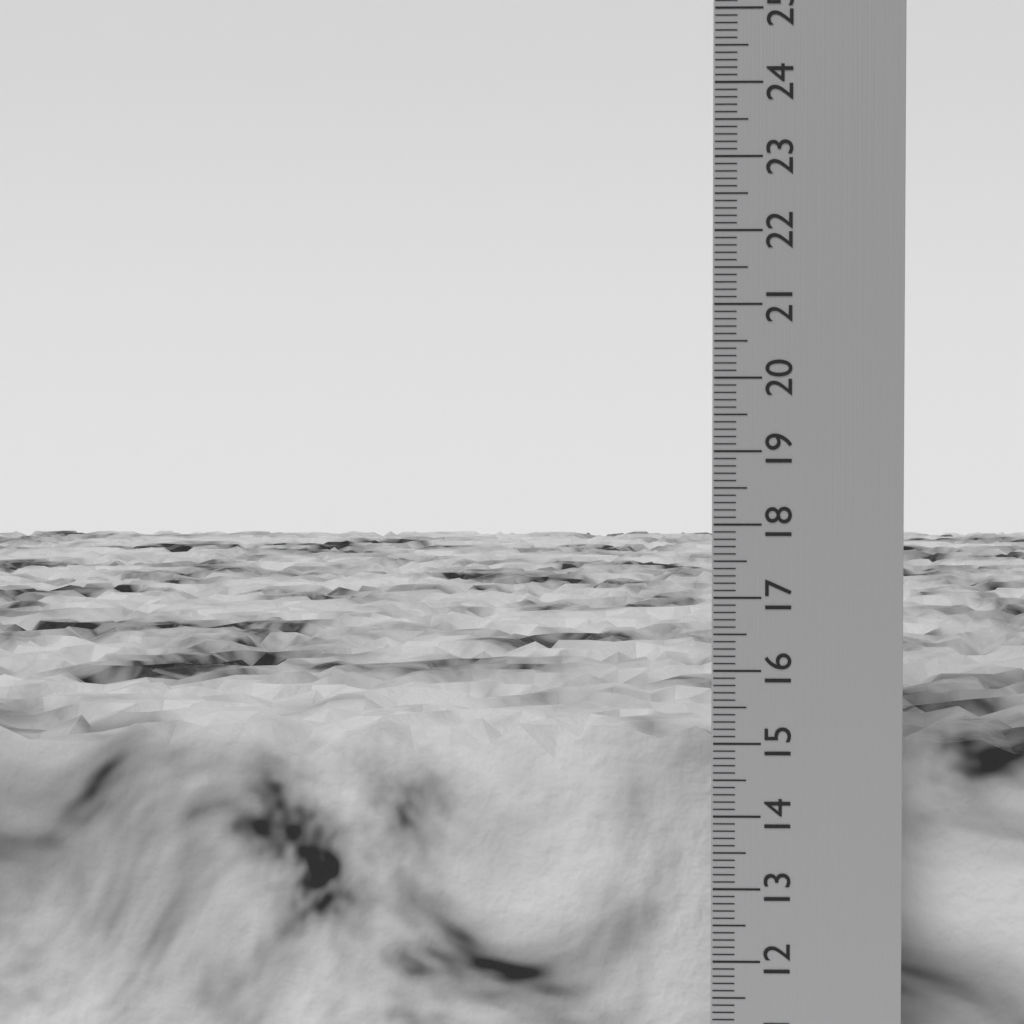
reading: 15.1 cm
